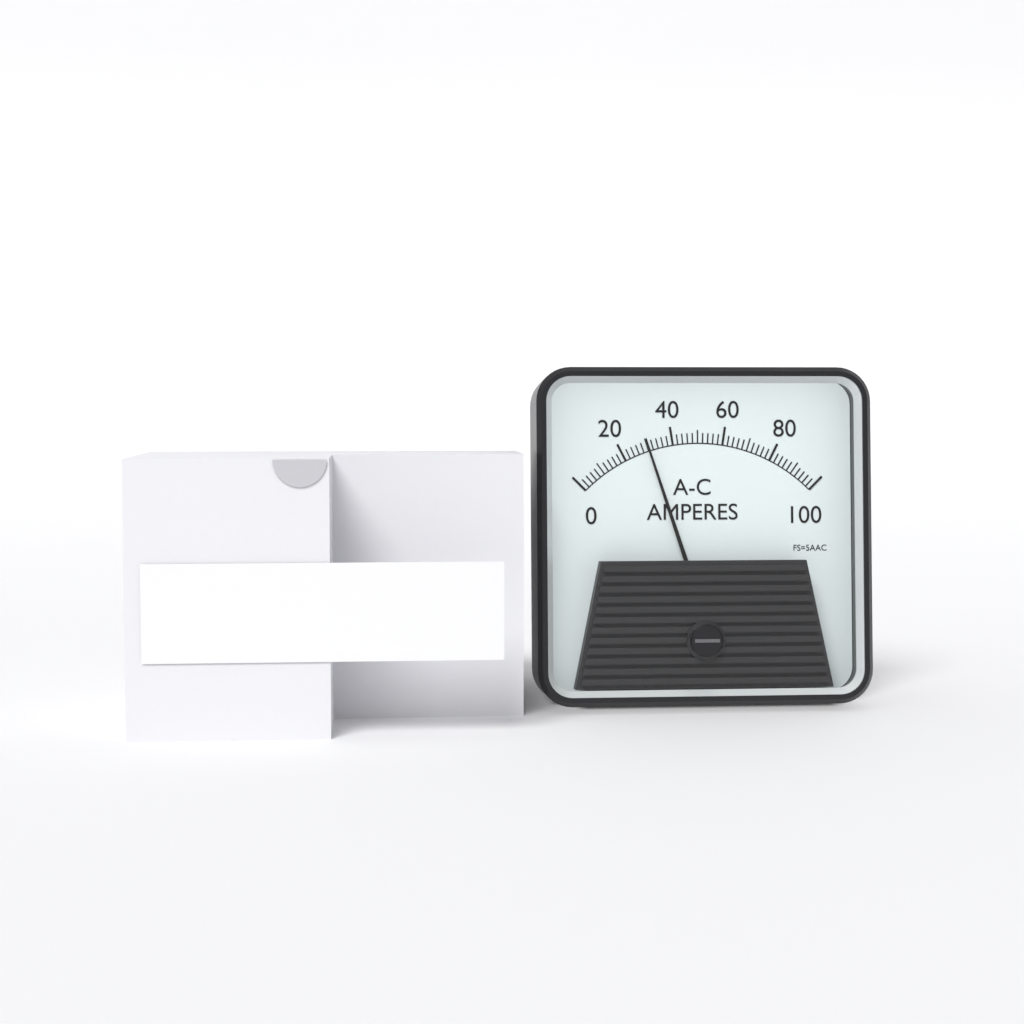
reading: 30 A
